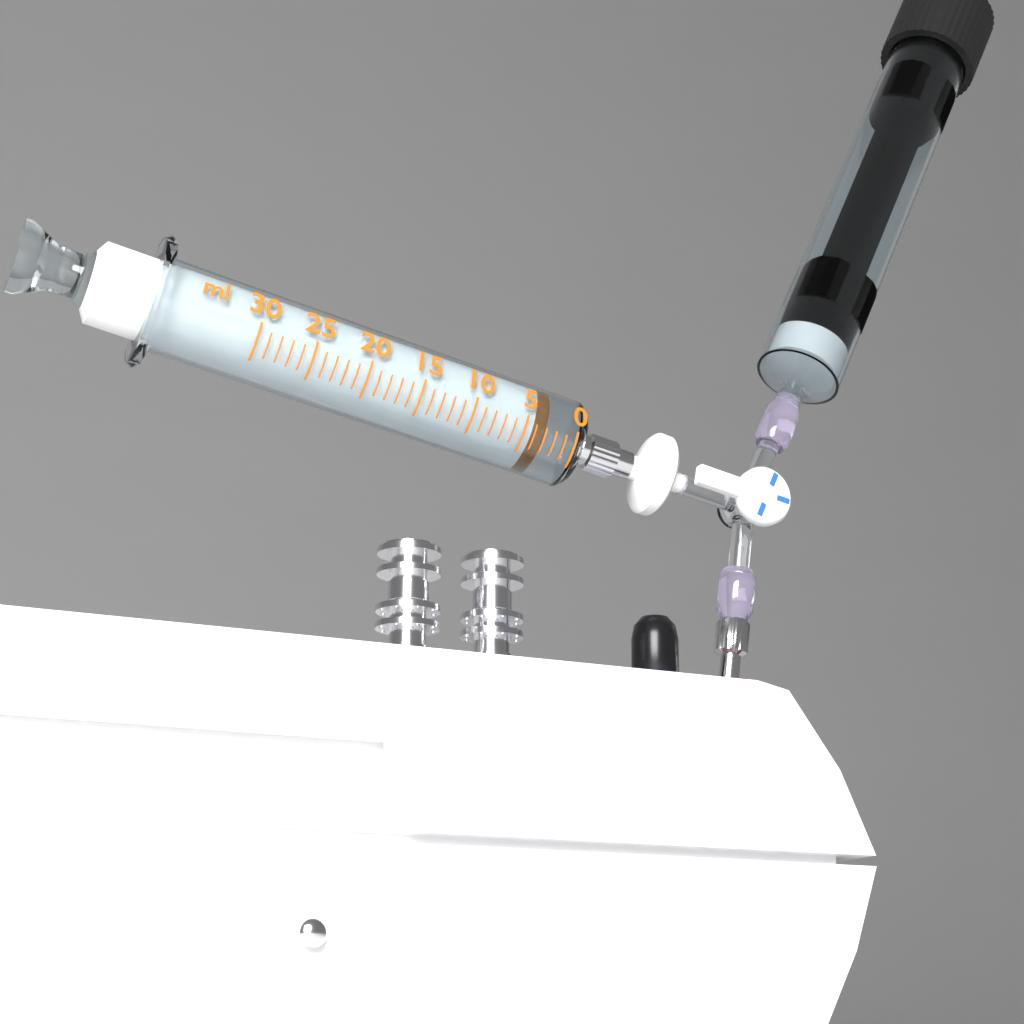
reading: 3 ml
